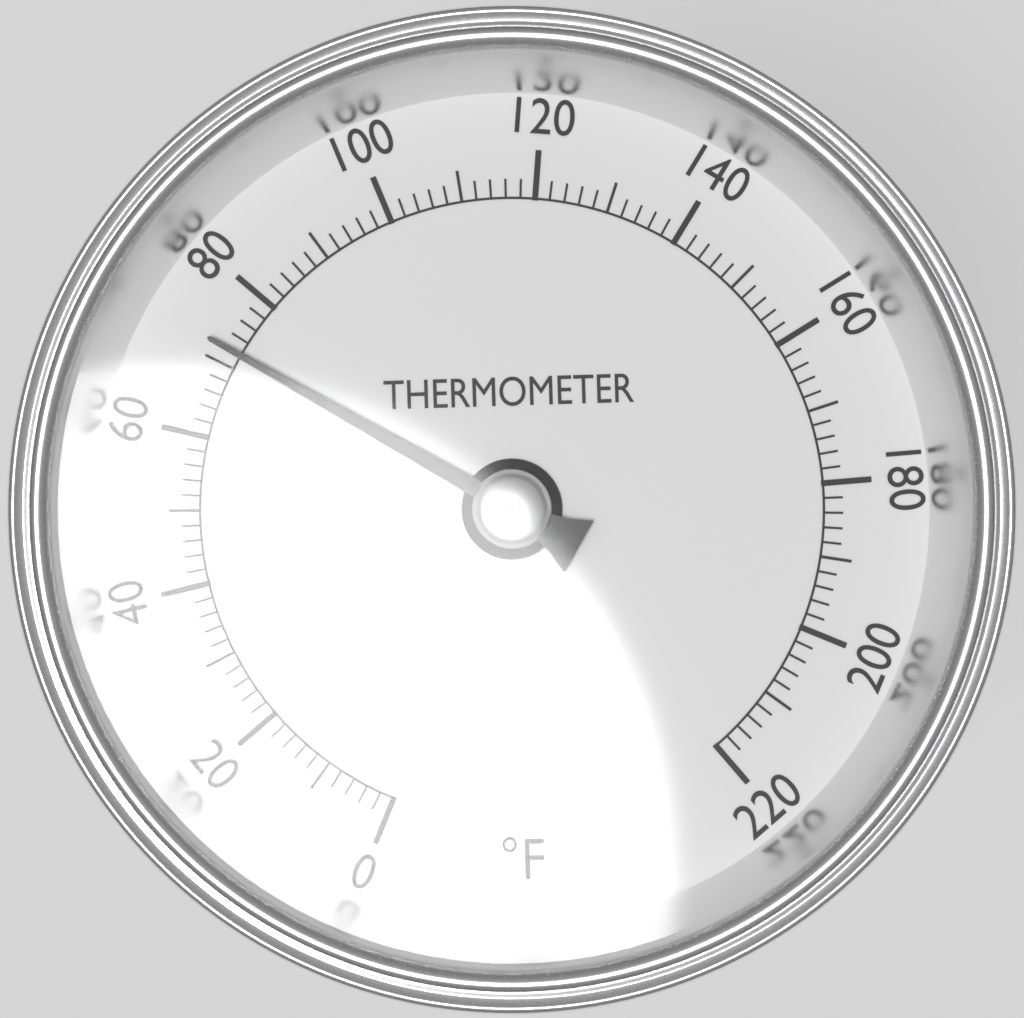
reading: 72 °F
